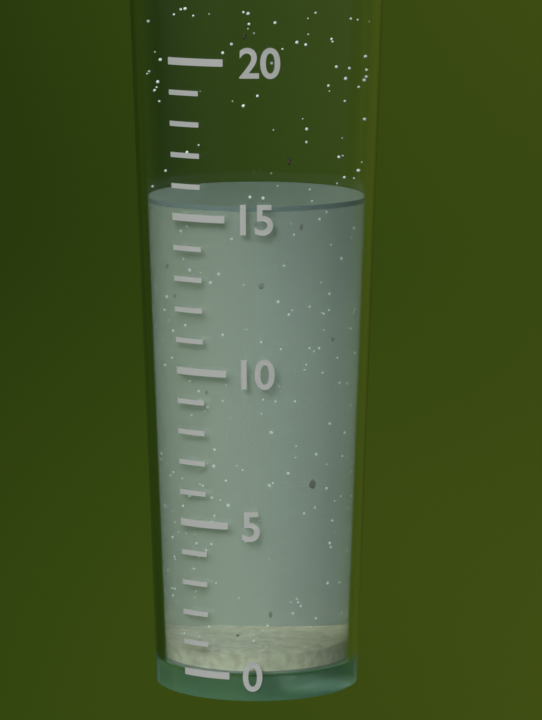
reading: 15.4 (no unit)
